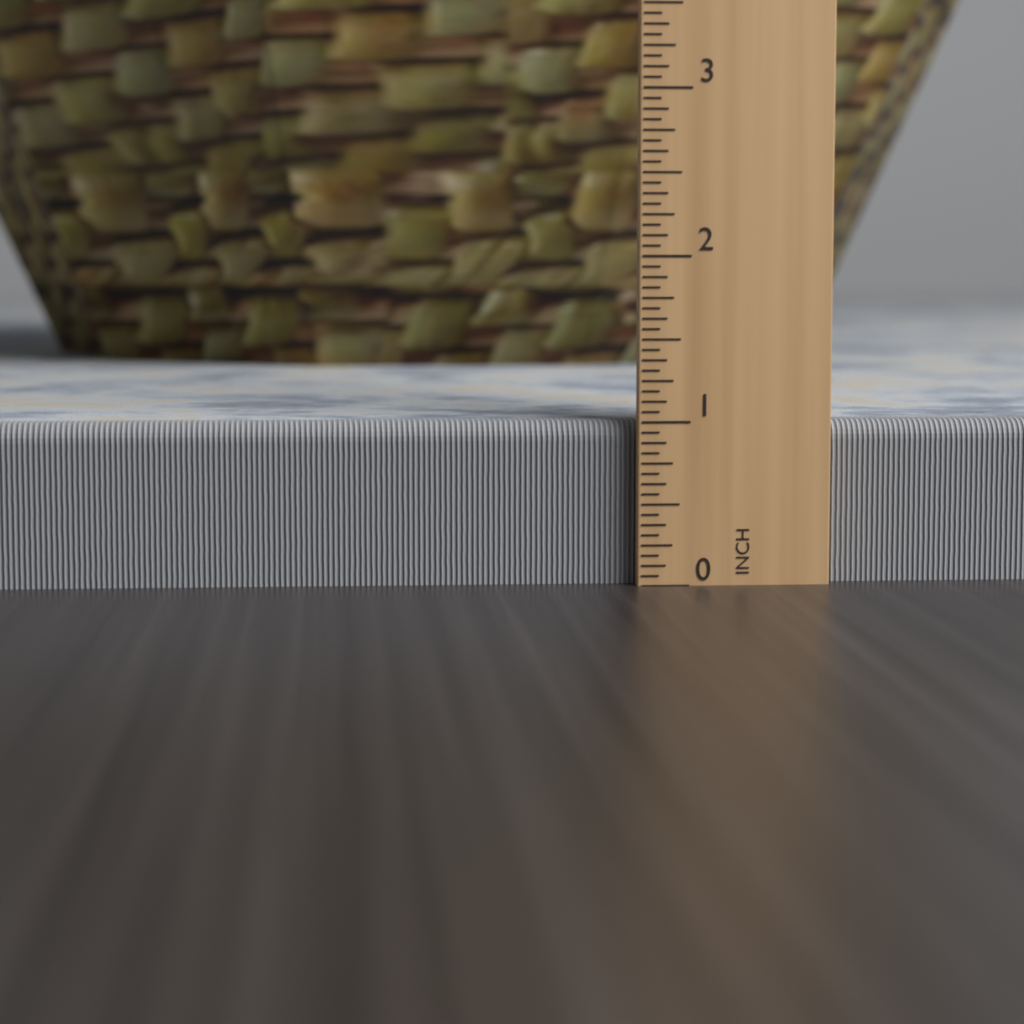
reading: 1.0000 in
